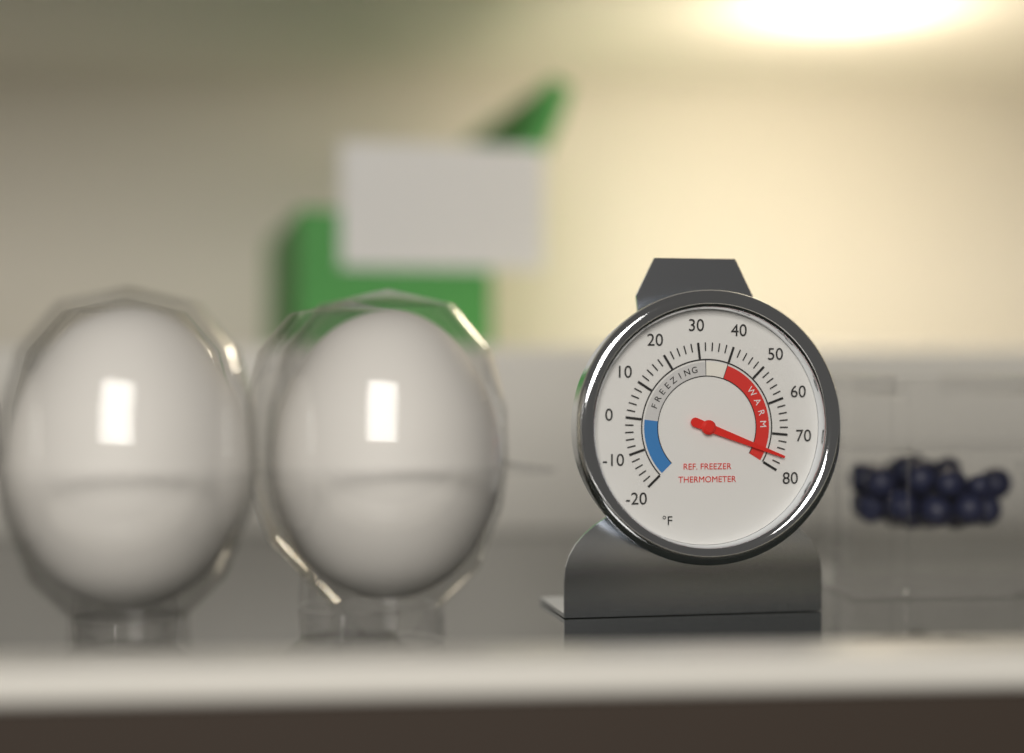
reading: 76 °F
